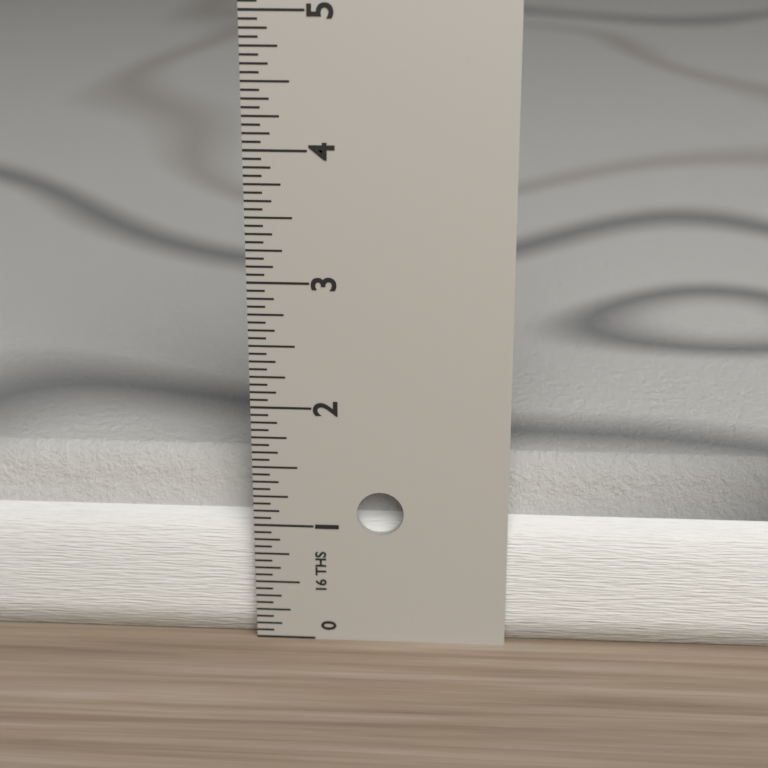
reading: 1.5000 in
